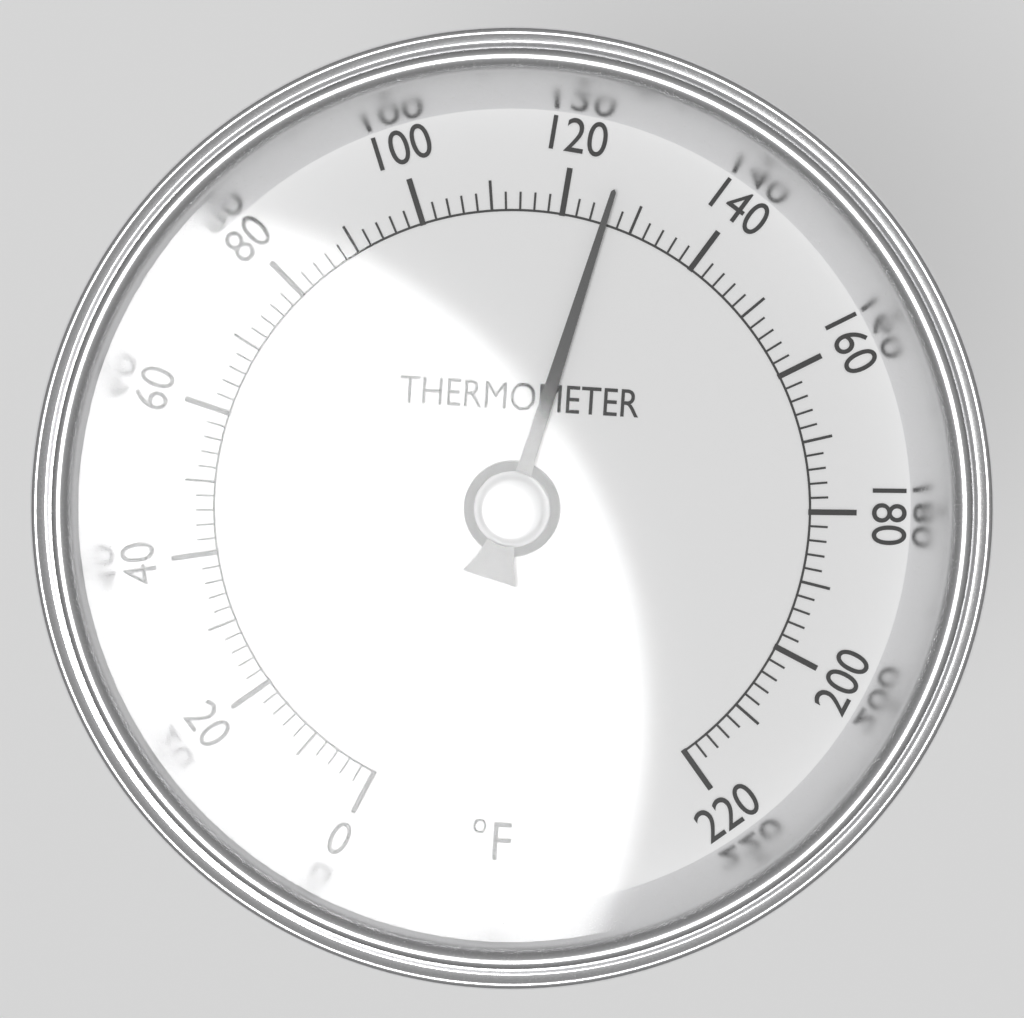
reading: 126 °F
